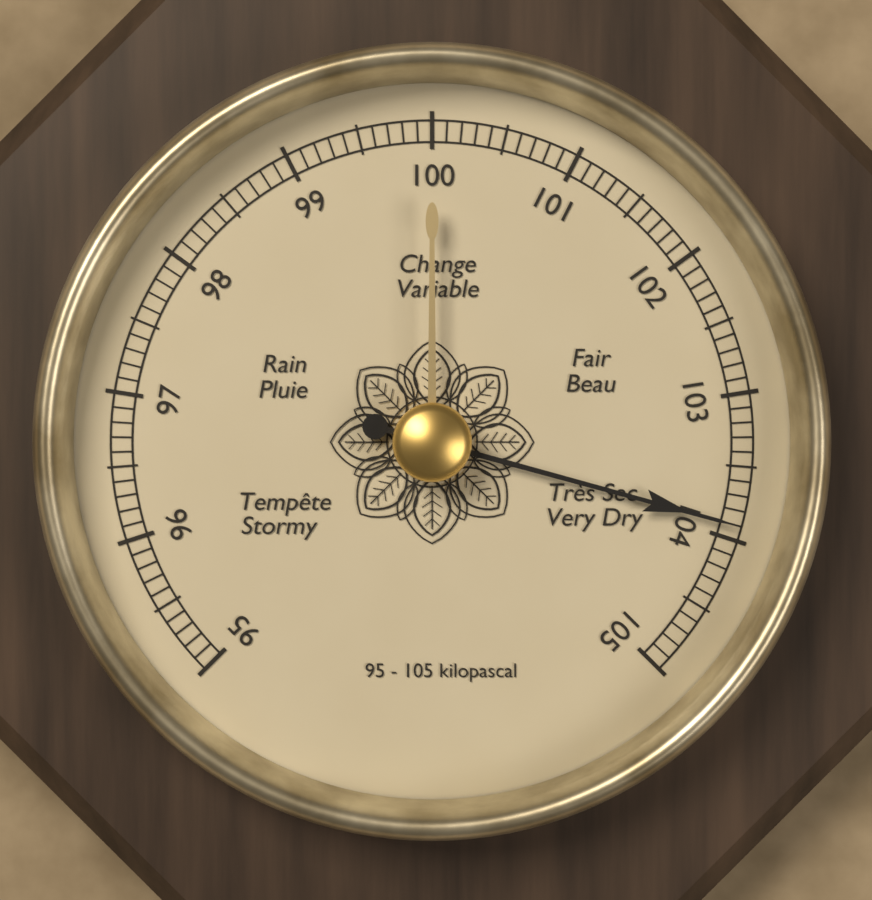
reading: 103.9 kPa
